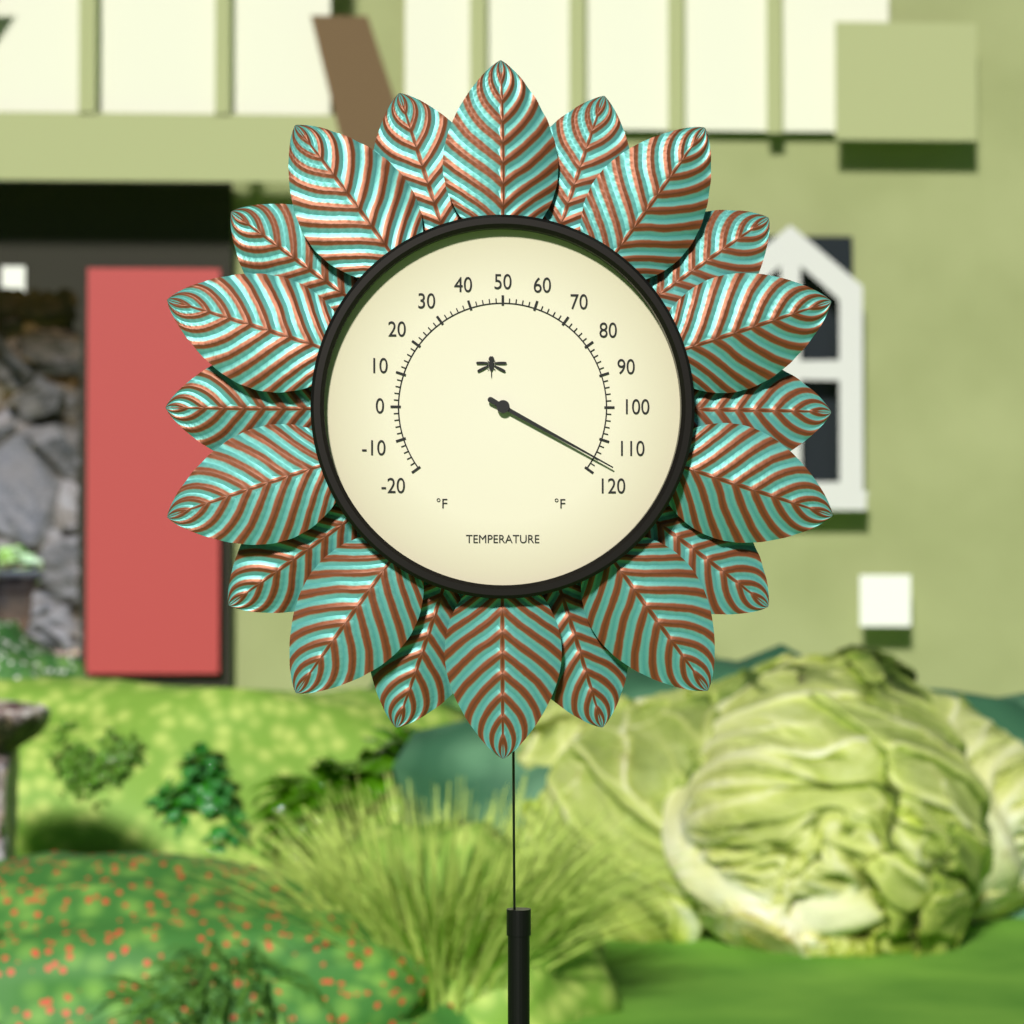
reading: 116 °F
